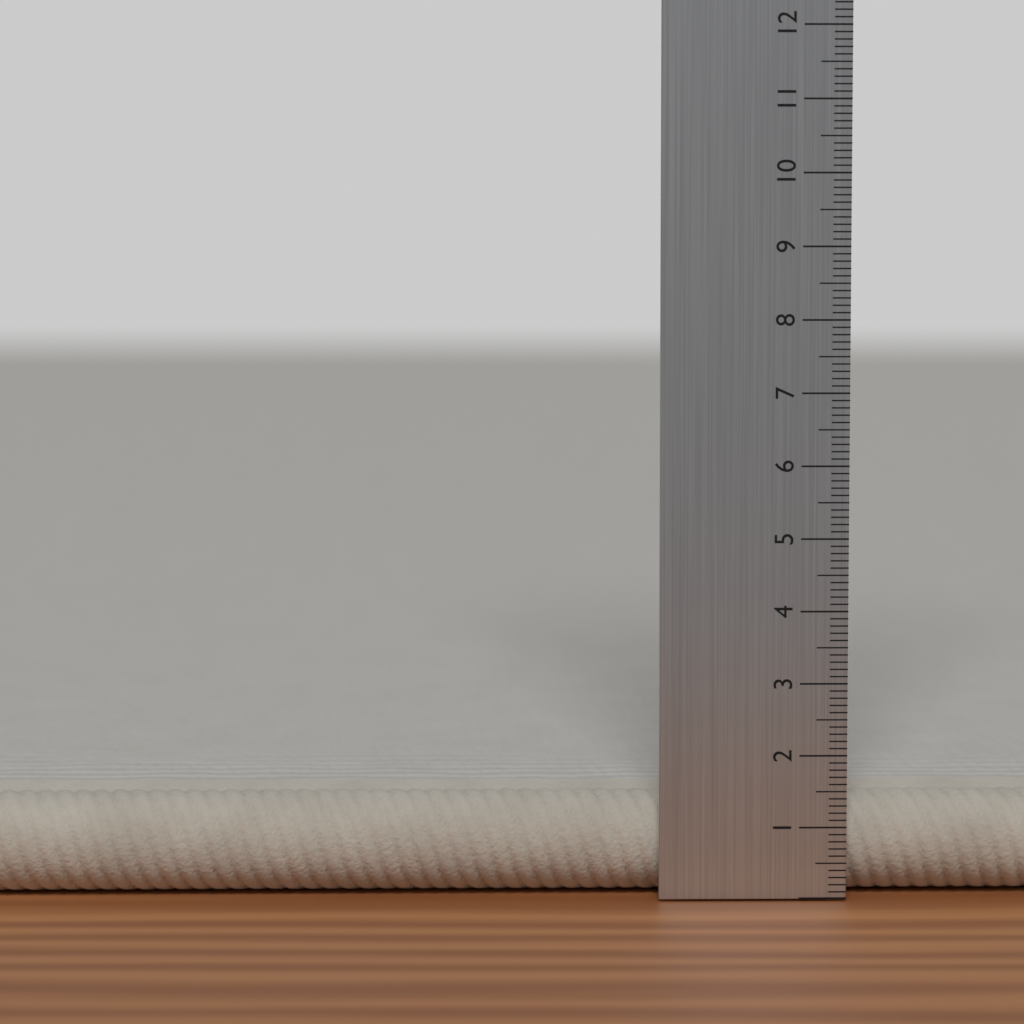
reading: 1.4 cm
